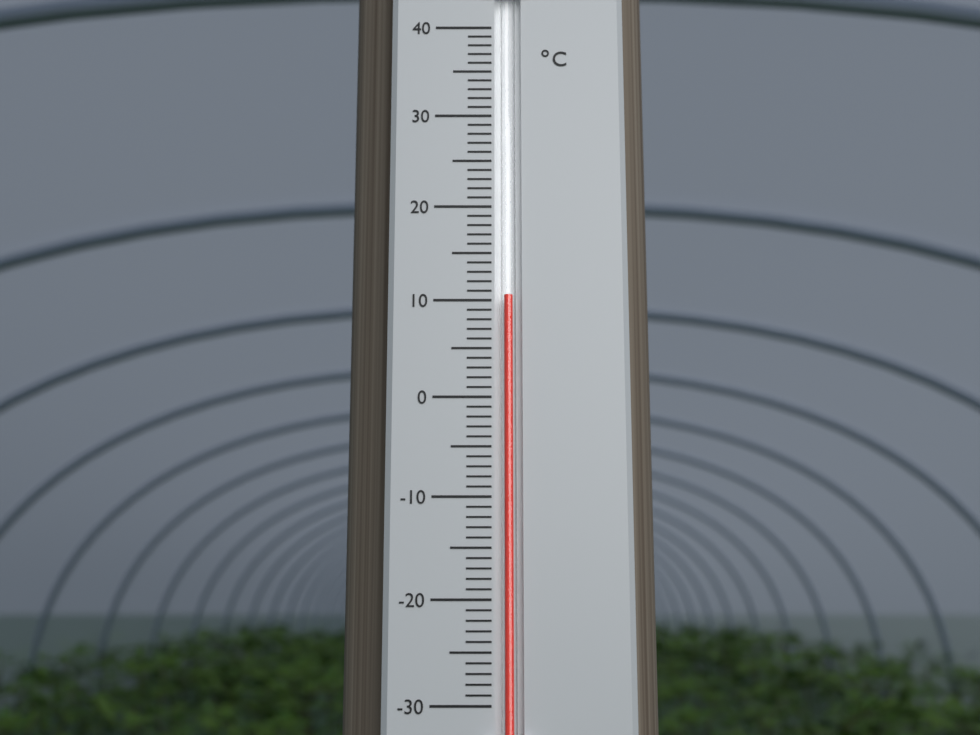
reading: 10.5 °C
